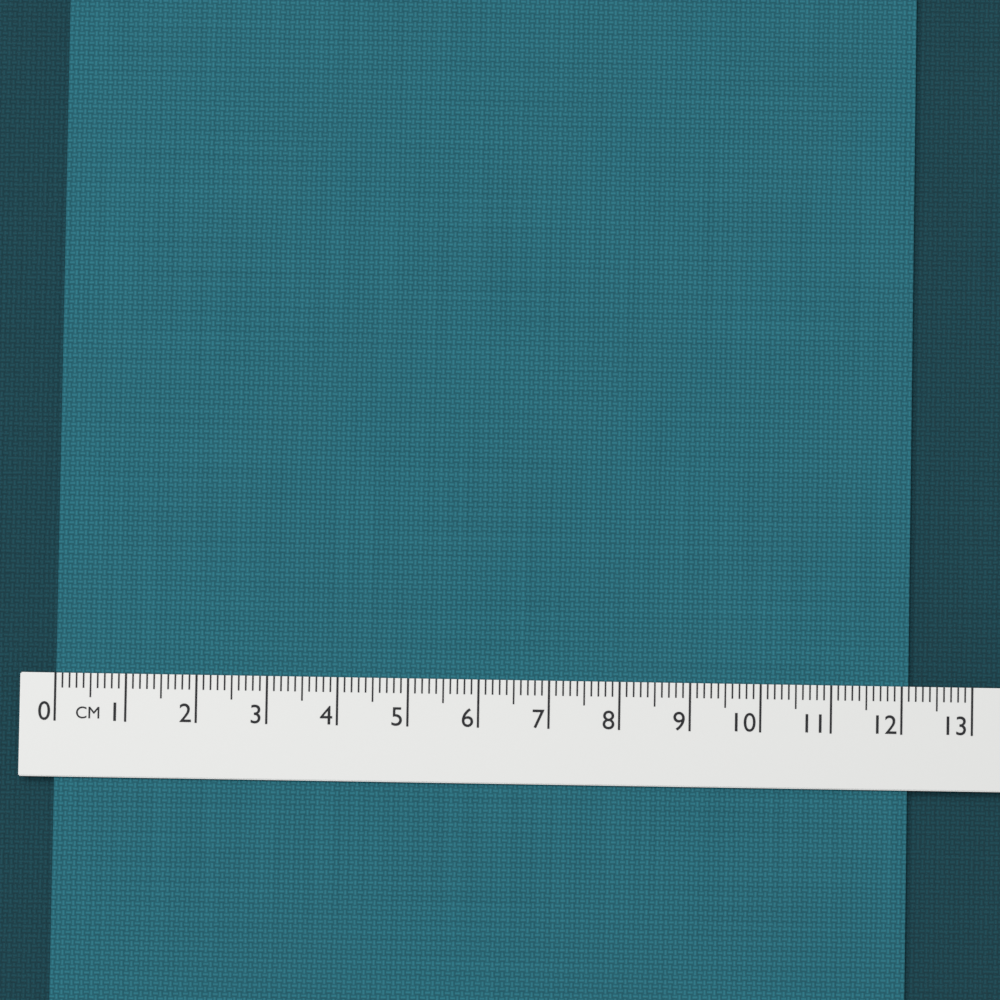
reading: 12.1 cm
